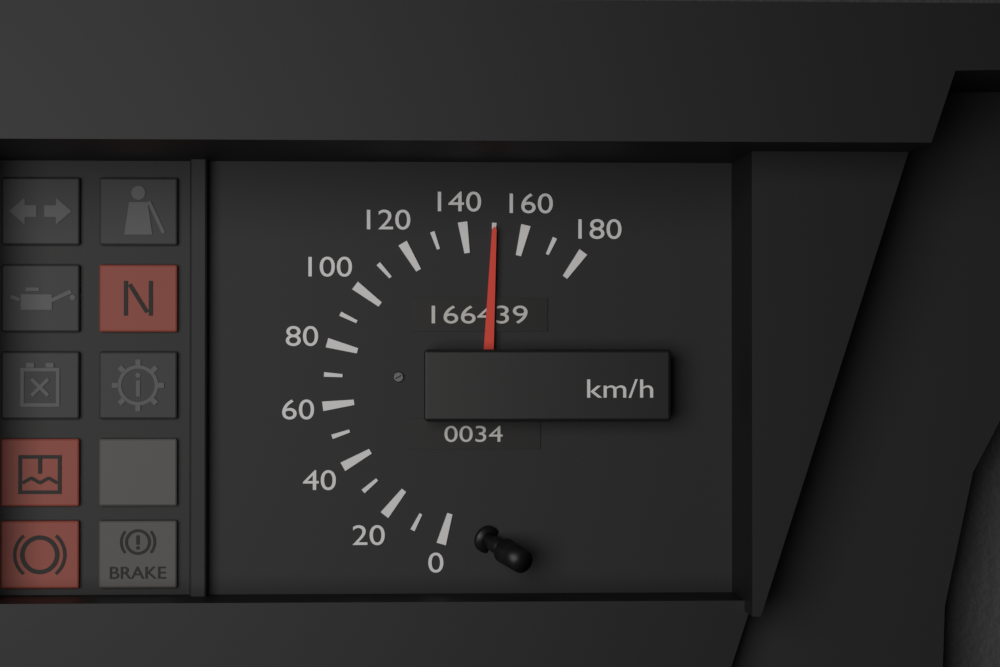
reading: 150 km/h
